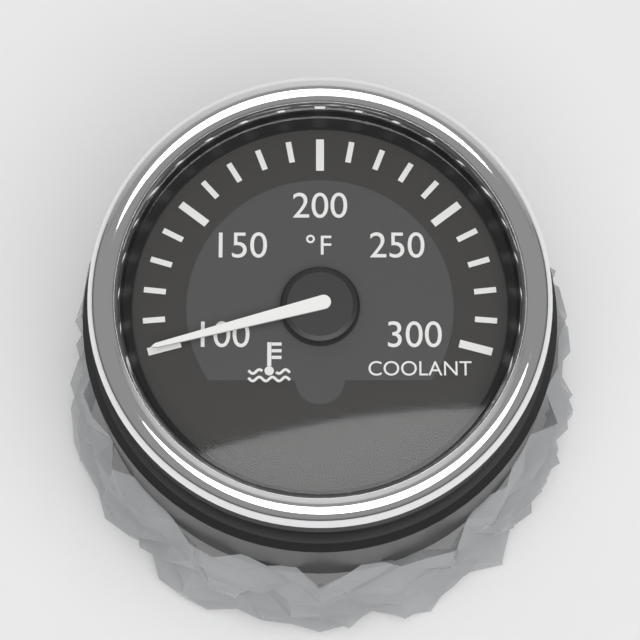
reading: 100 °F
